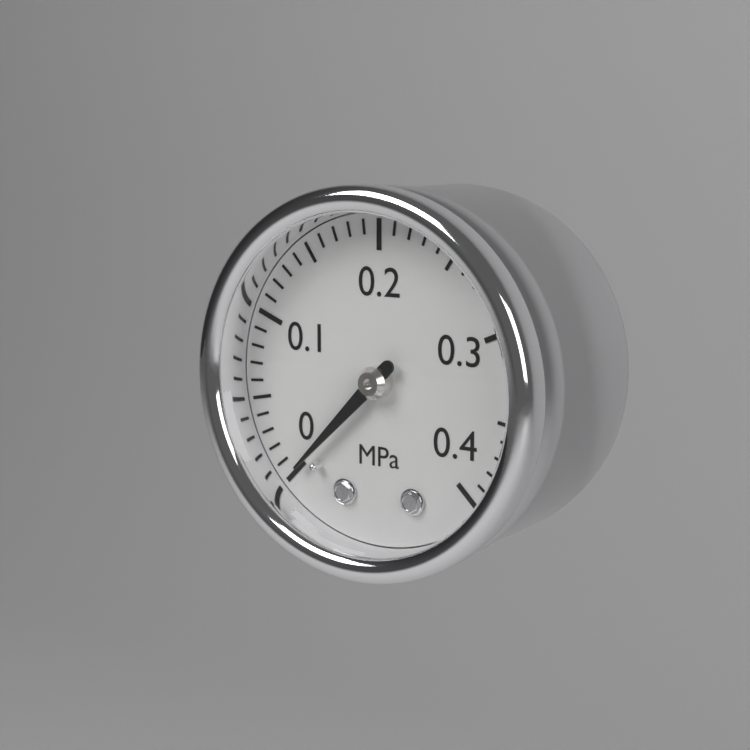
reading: 0.00 MPa
